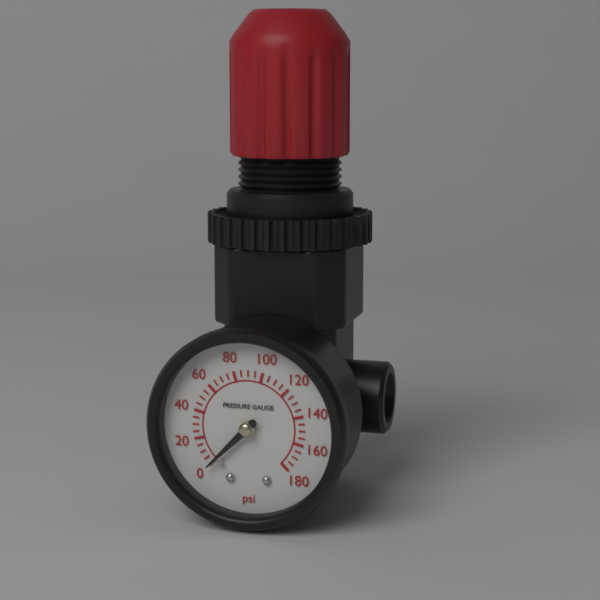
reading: 0 psi
